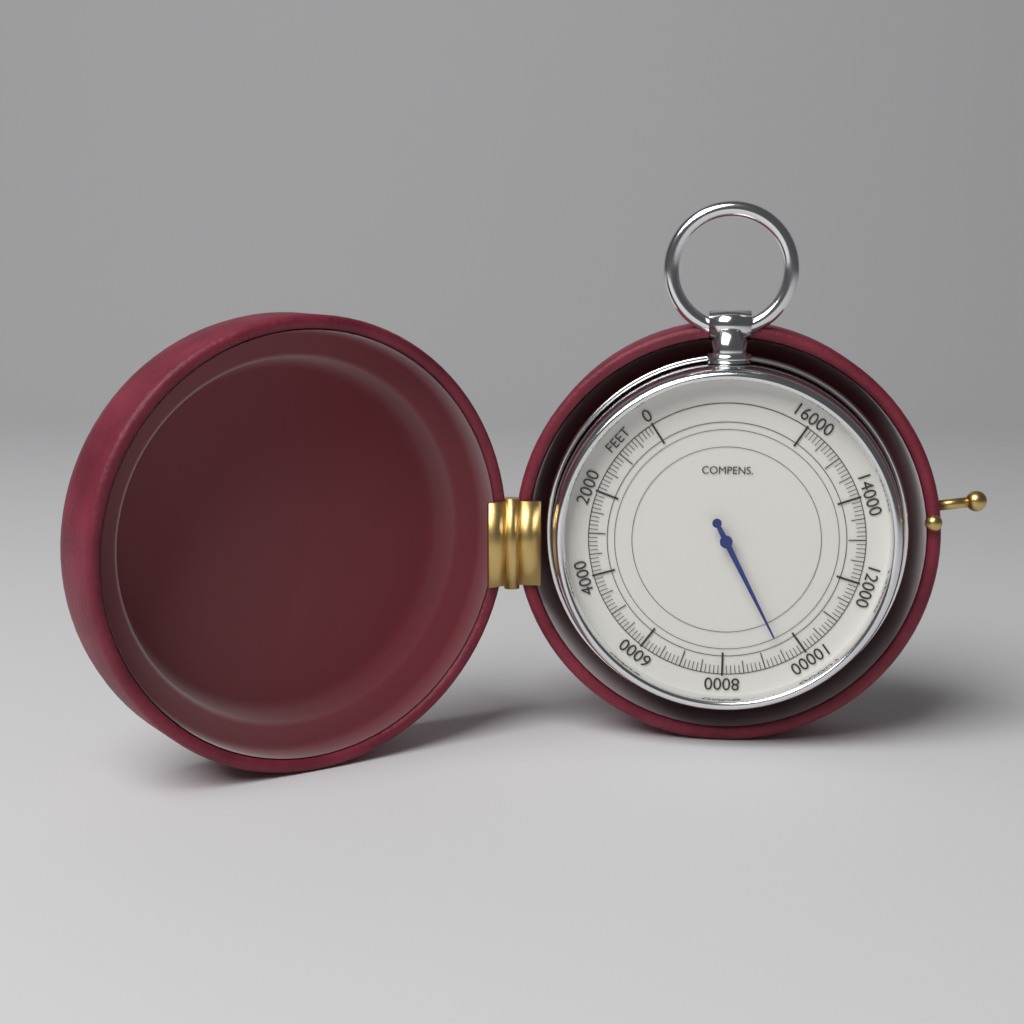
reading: 9500 feet
